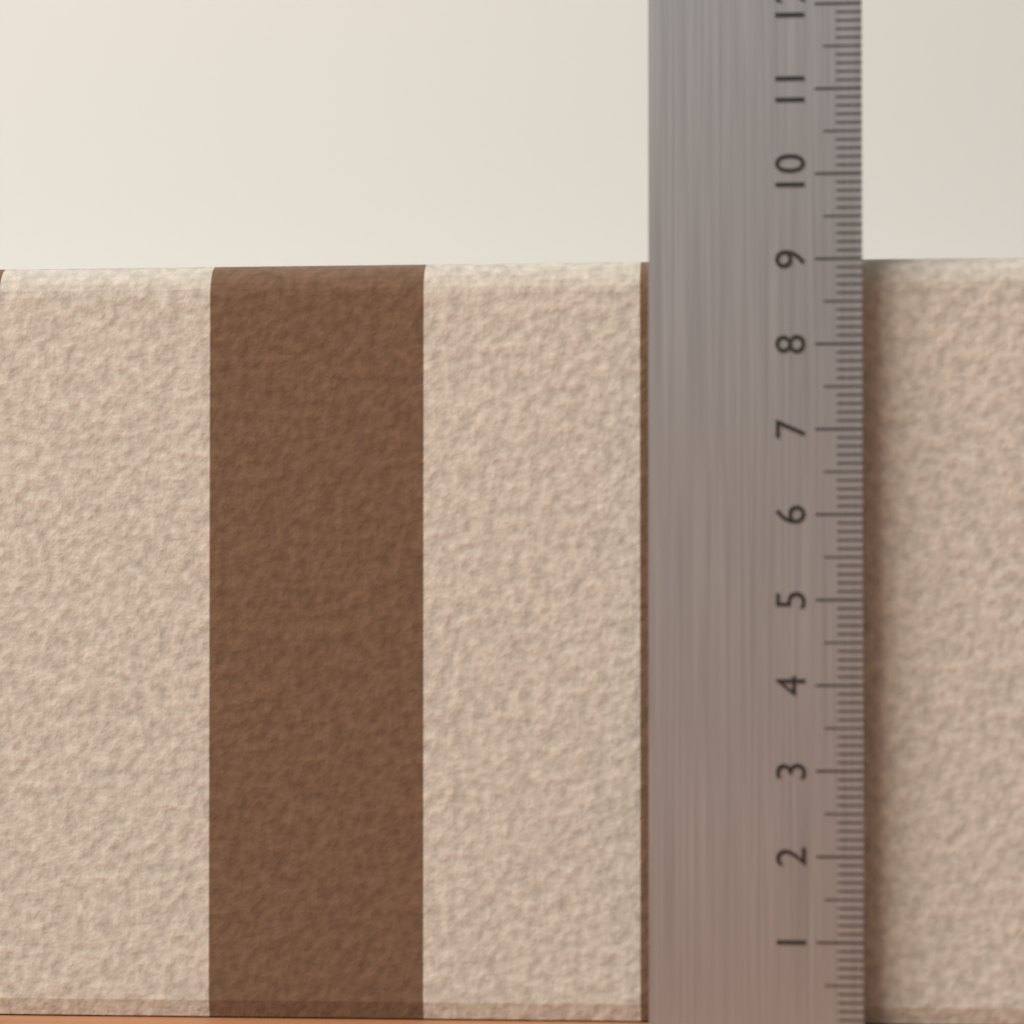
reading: 9.1 (no unit)
